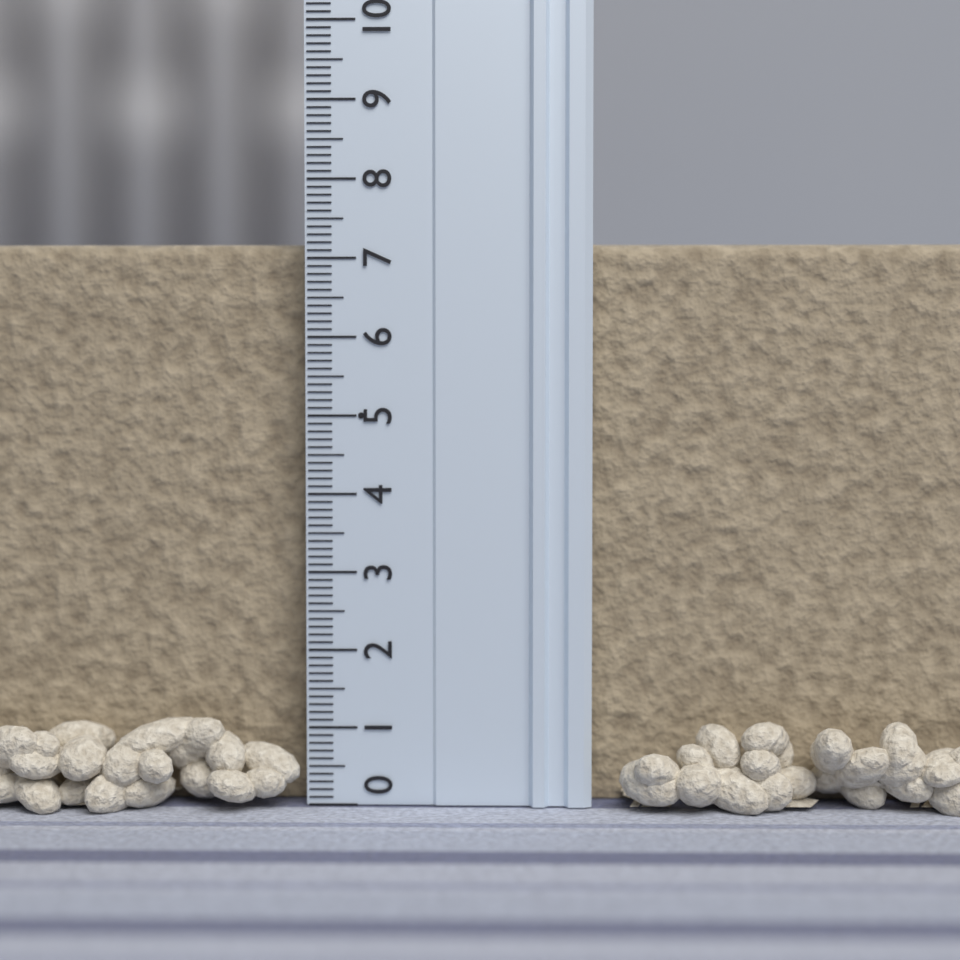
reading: 7.2 (no unit)
